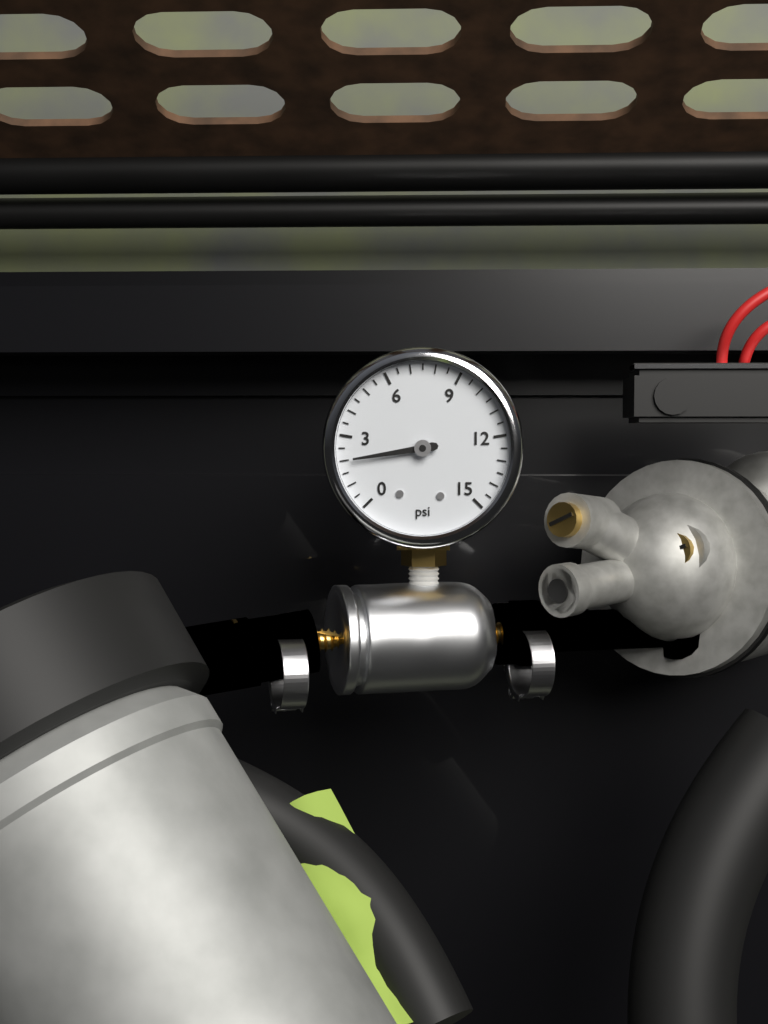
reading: 2.0 psi
